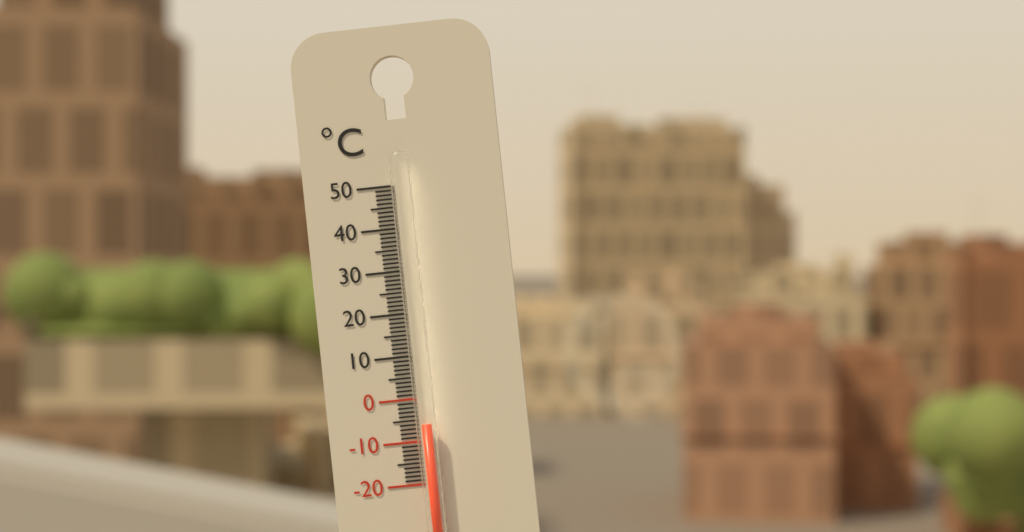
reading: -6 °C
